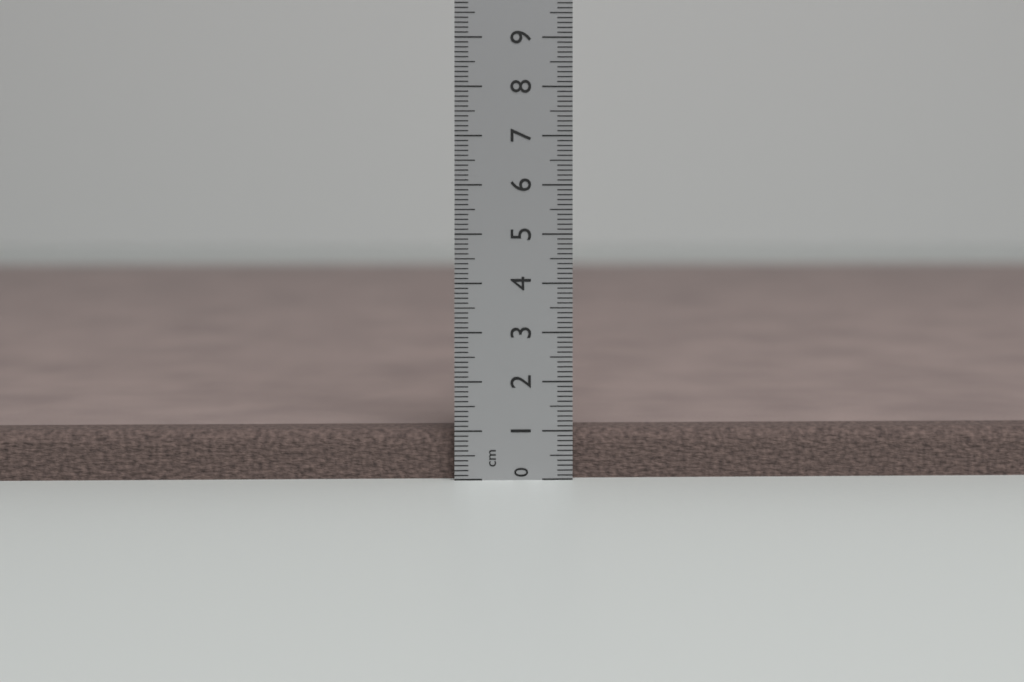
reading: 1.0 cm
